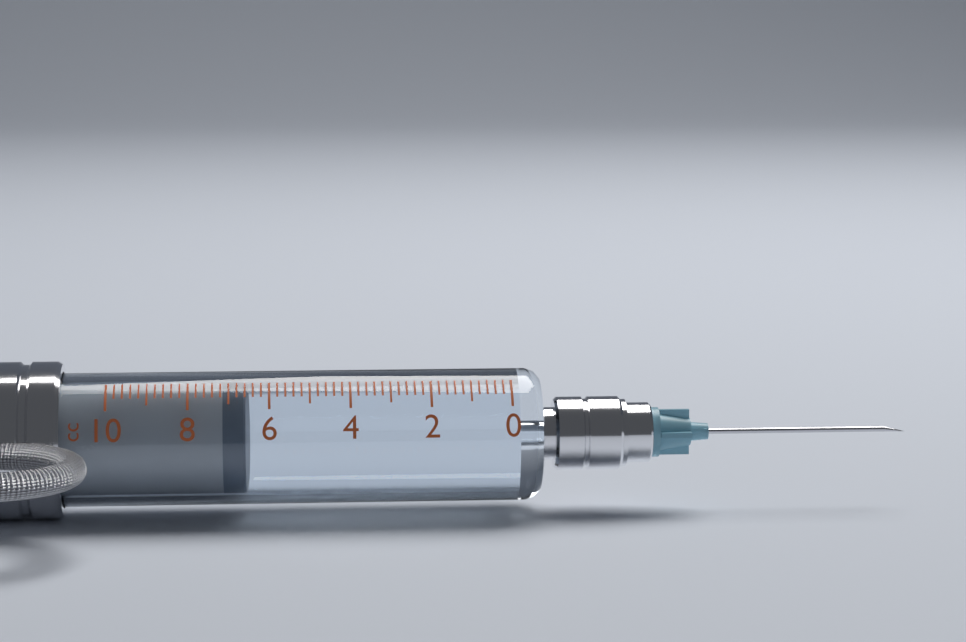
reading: 6.6 cc
